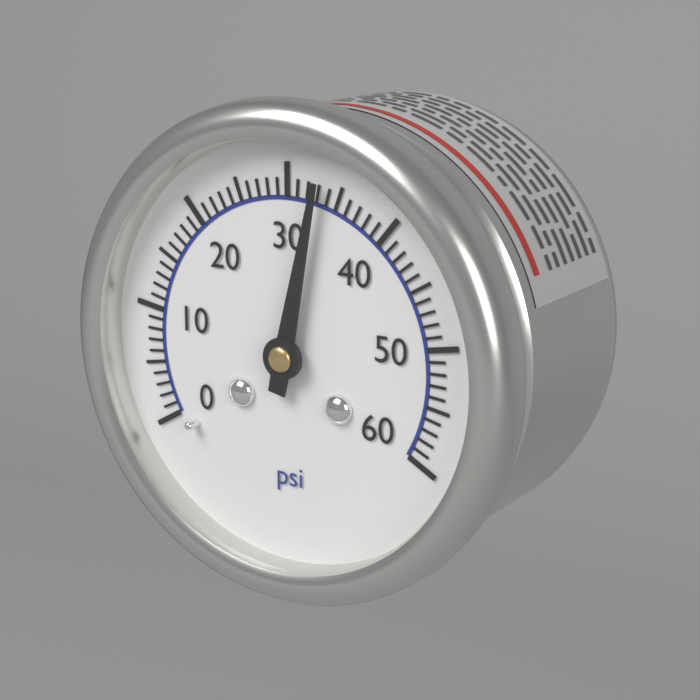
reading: 33 psi
